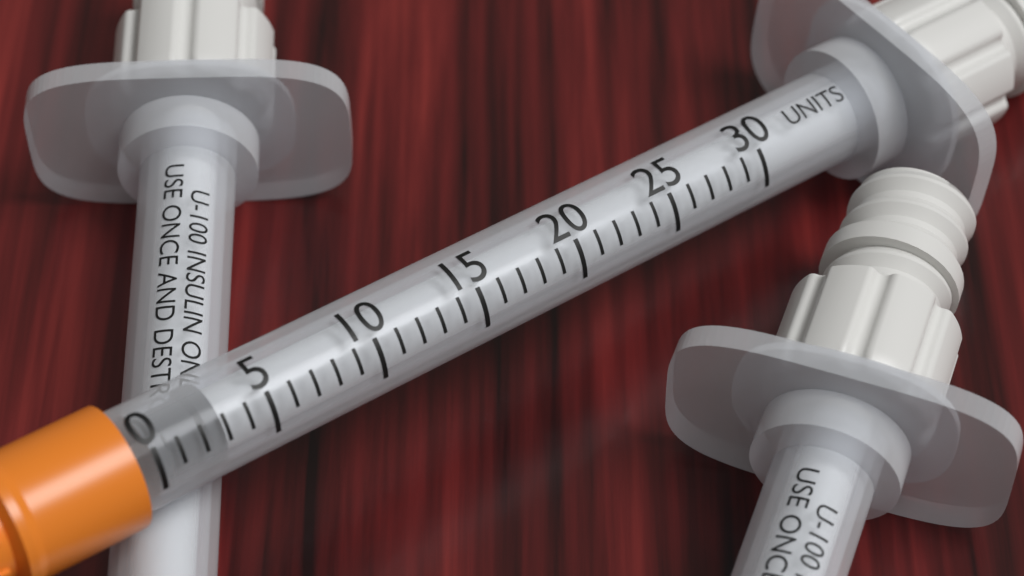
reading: 0 units
